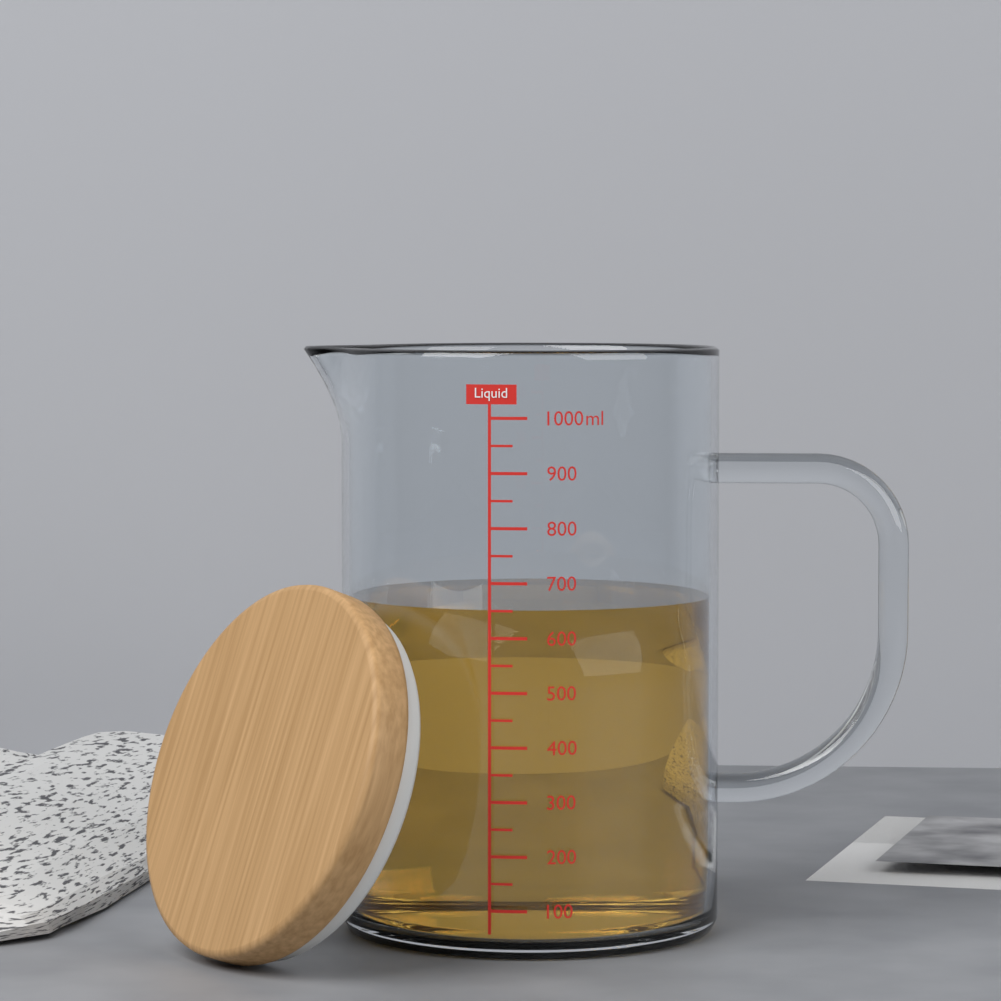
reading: 650 ml
